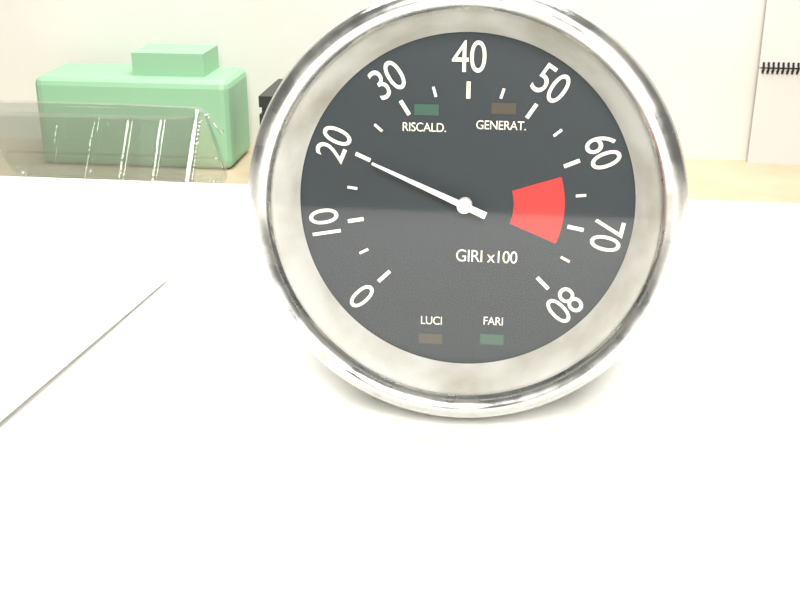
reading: 2000 giri
